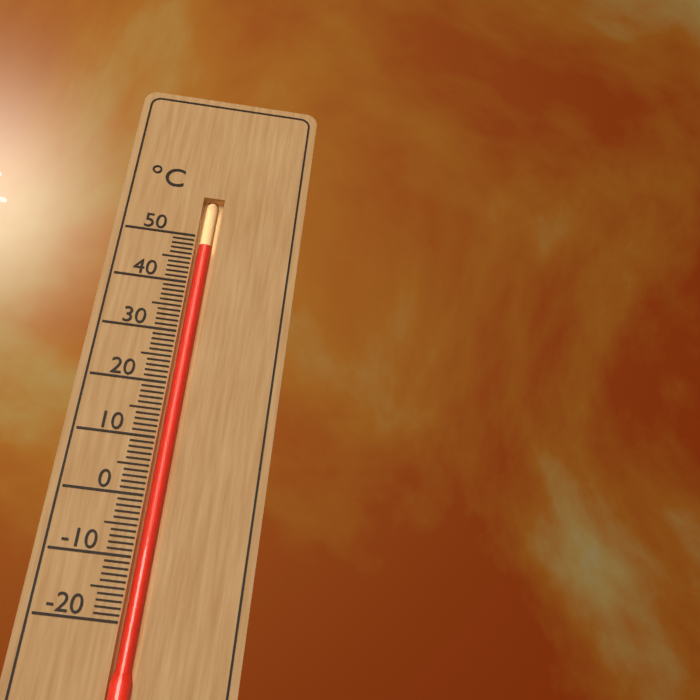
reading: 48 °C
